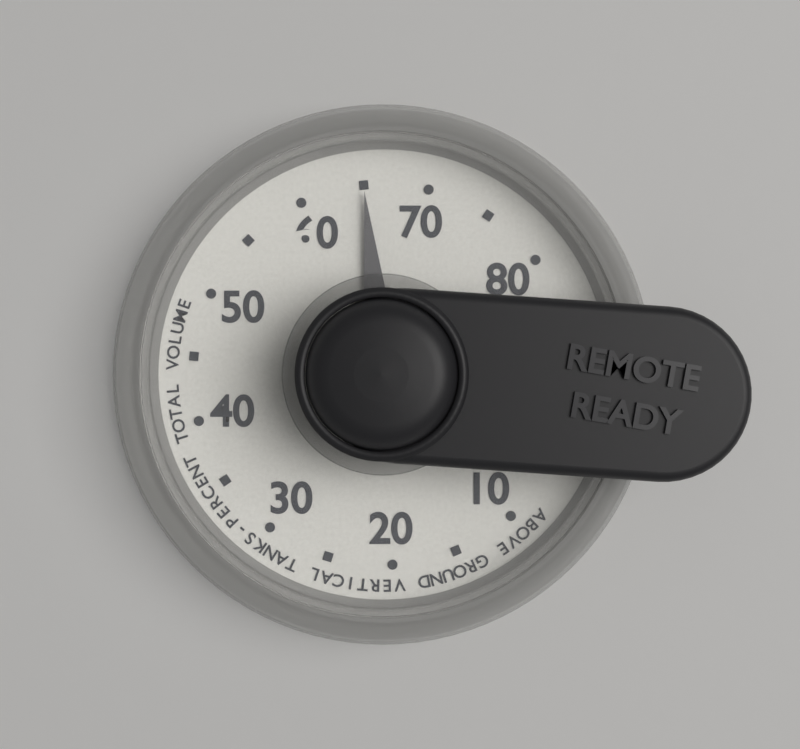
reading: 65 %
